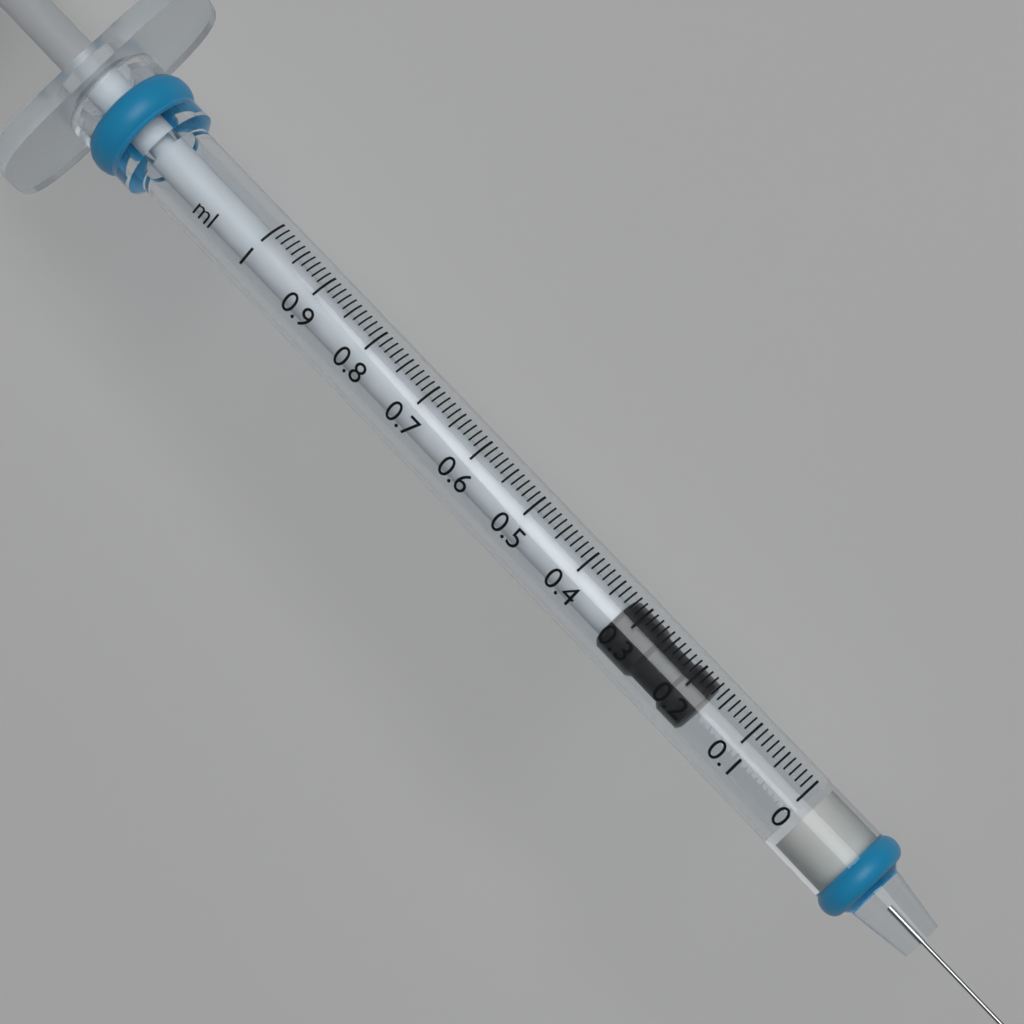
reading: 0.17 ml
